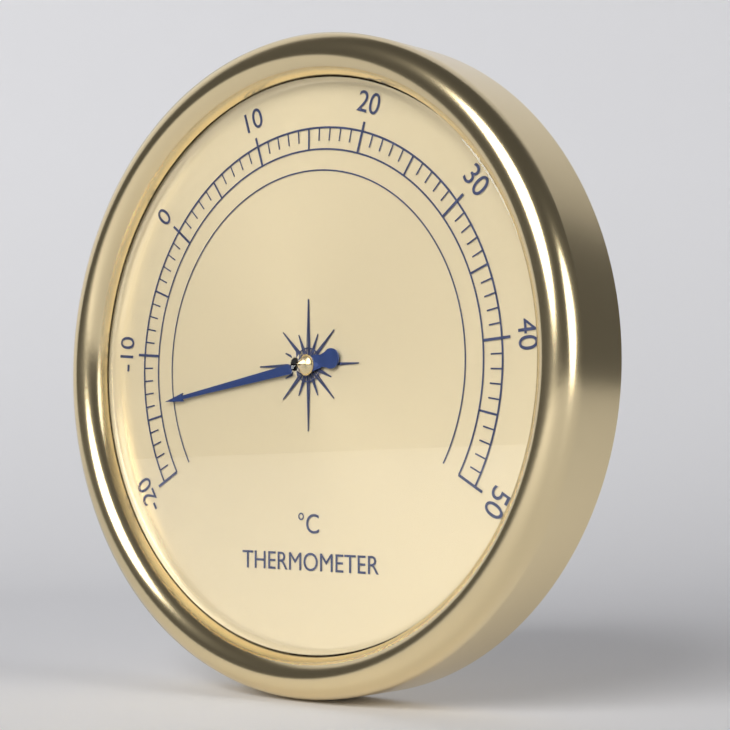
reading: -14 °C
